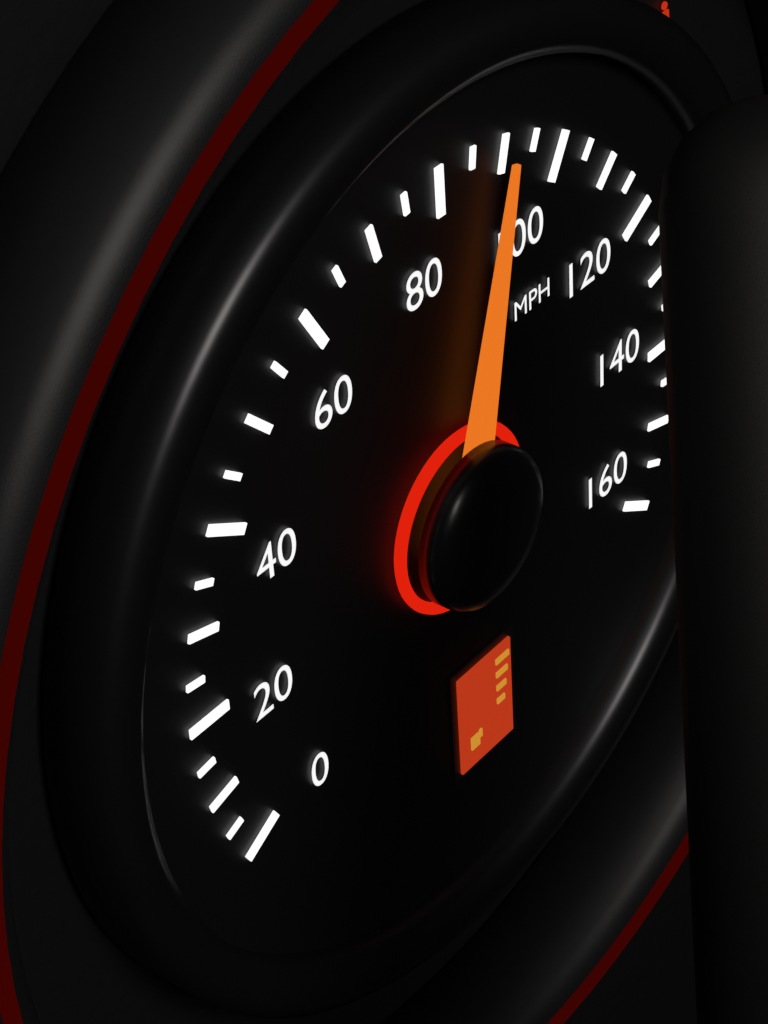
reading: 90 mph
